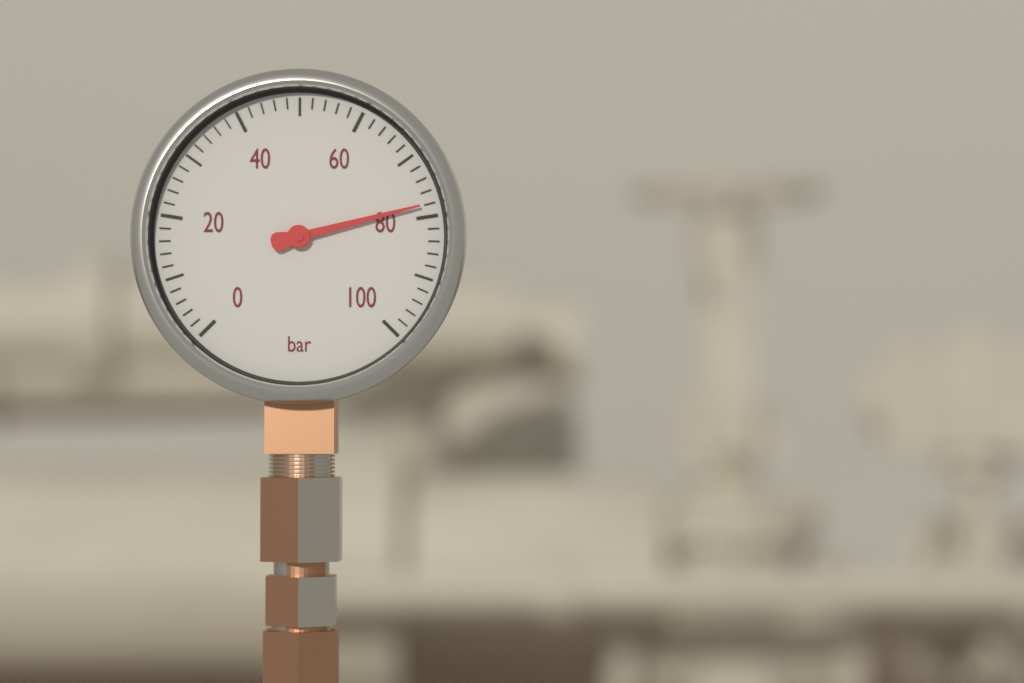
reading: 78 bar
